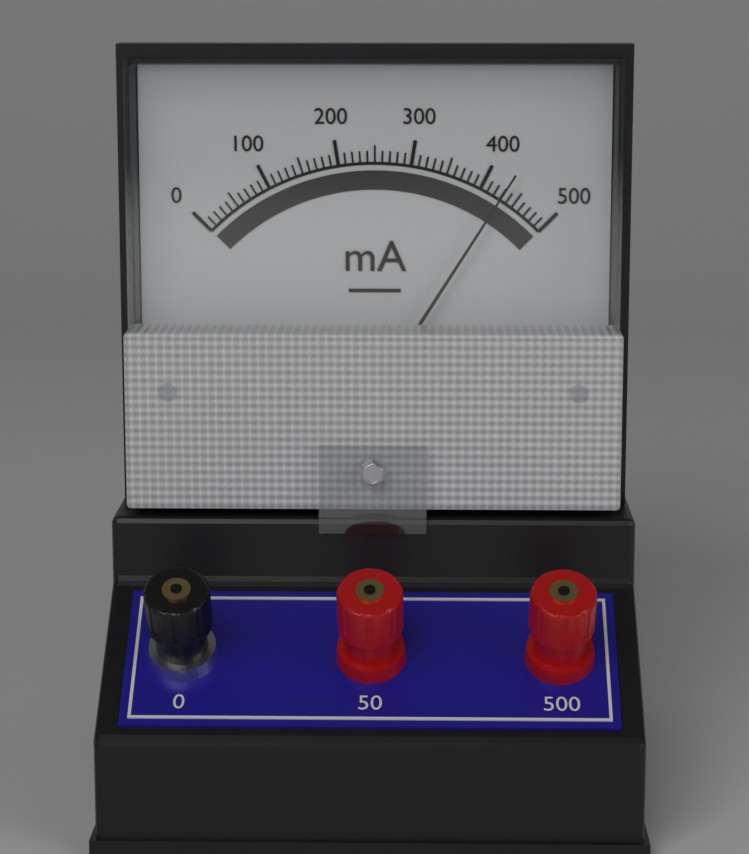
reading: 430 mA
